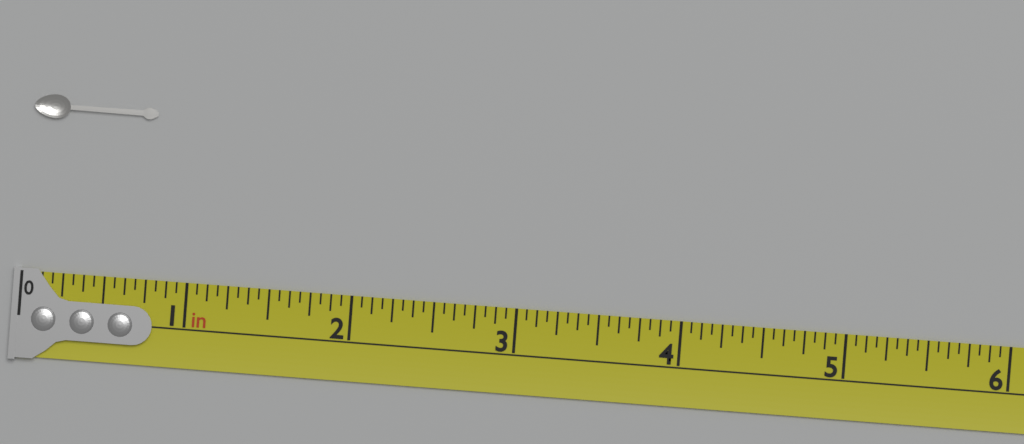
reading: 0.7500 in
